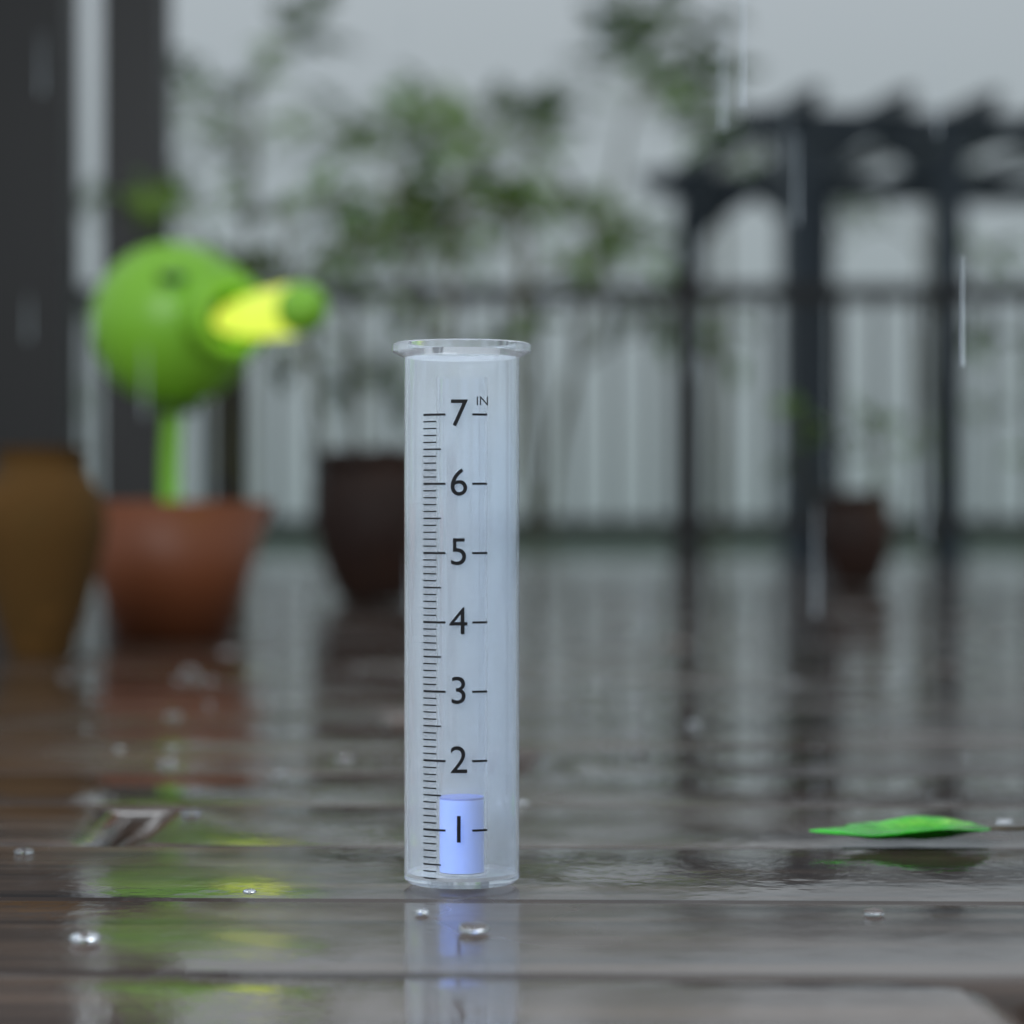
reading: 1.4 in
